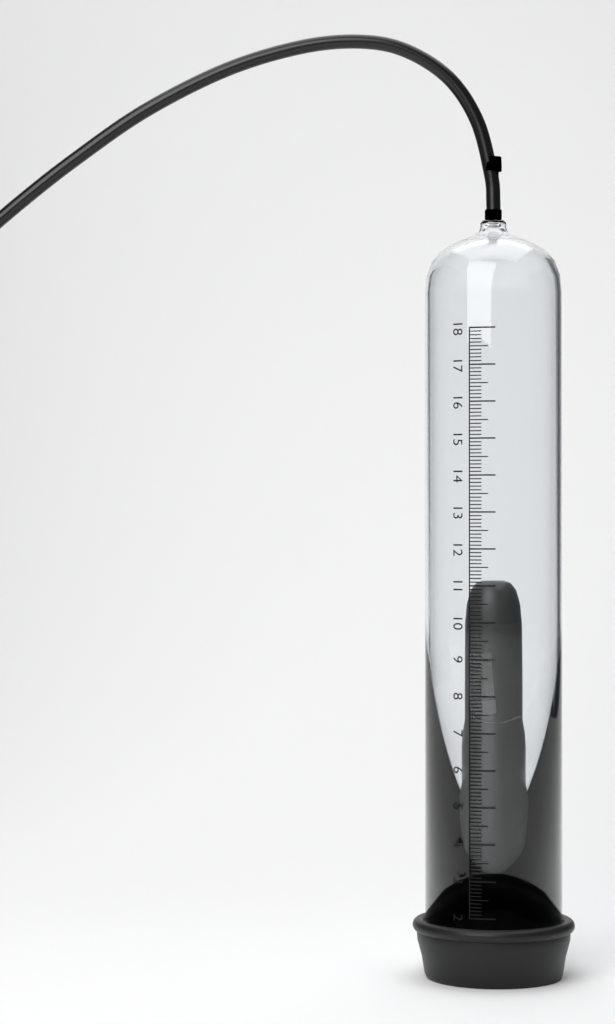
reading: 11.1 (no unit)
